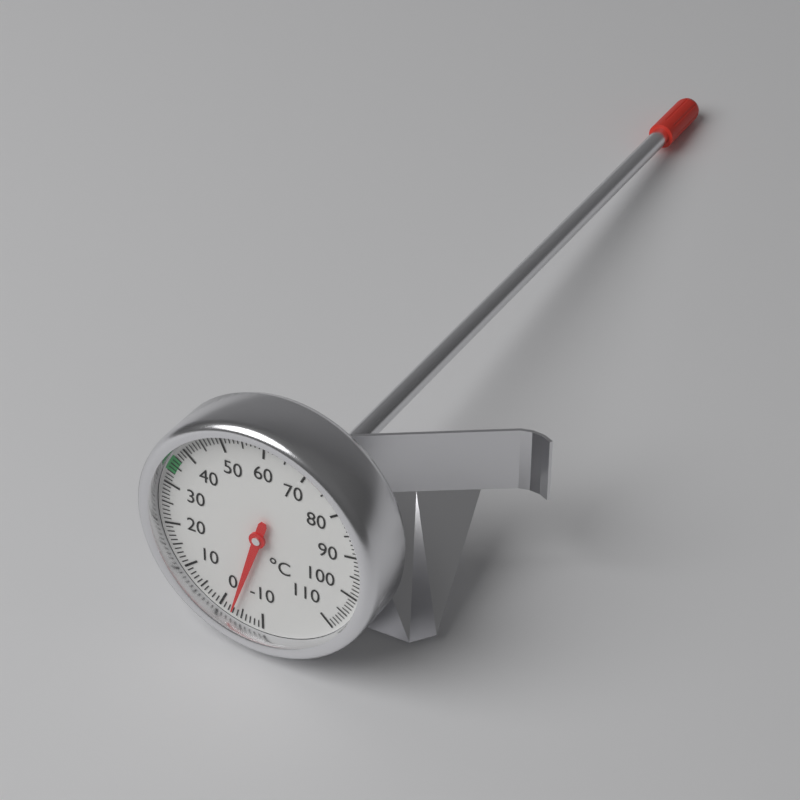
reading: -3 °C
